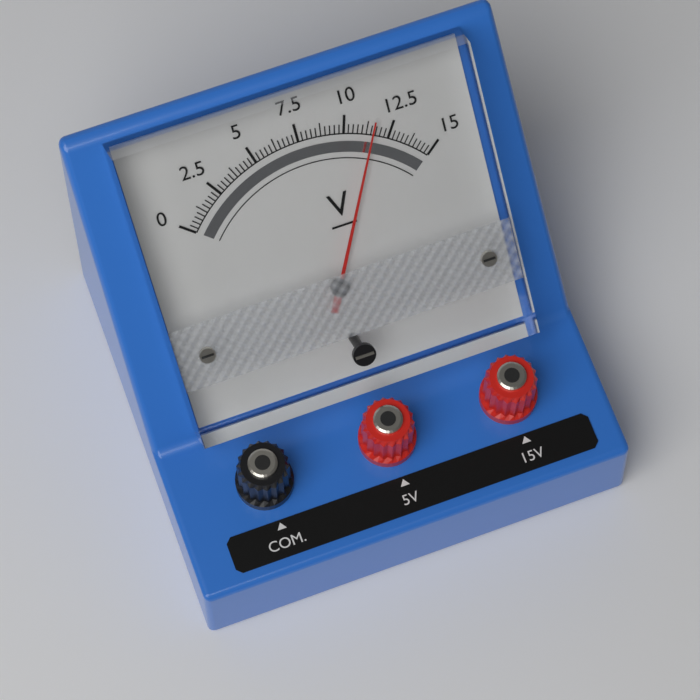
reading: 11.50 V
